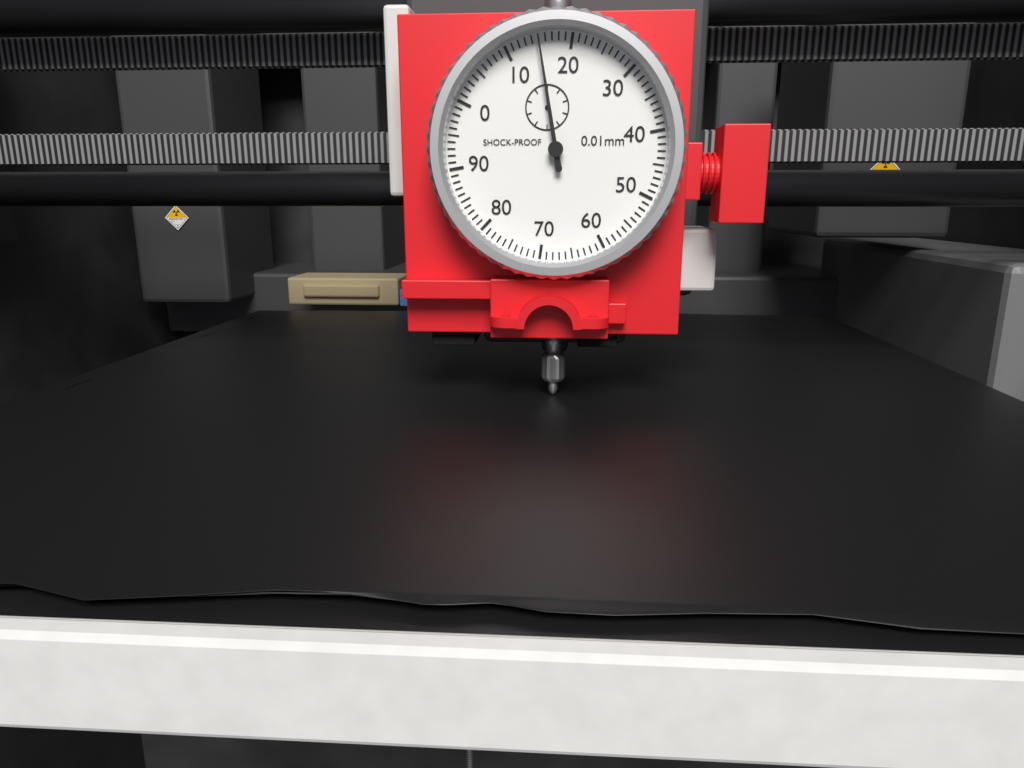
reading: 15 0.01mm
